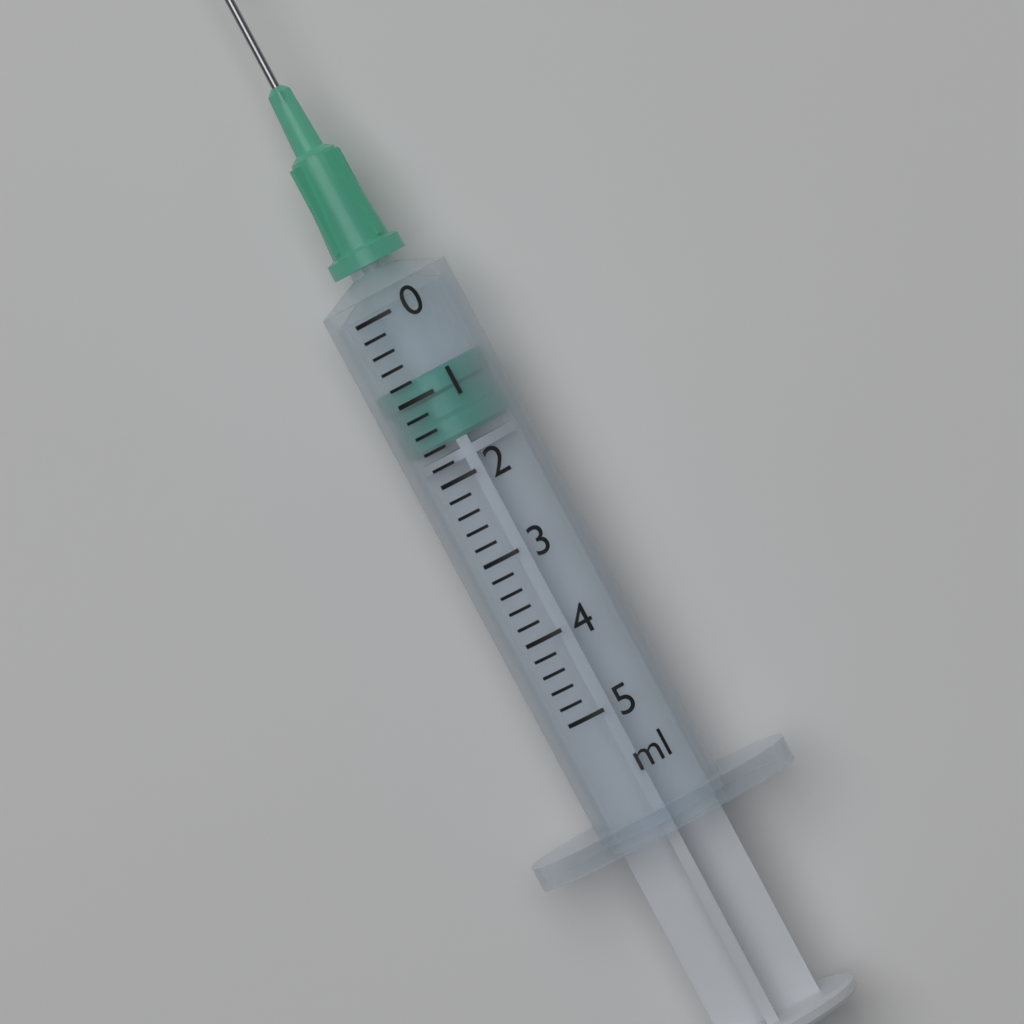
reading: 0.8 ml
